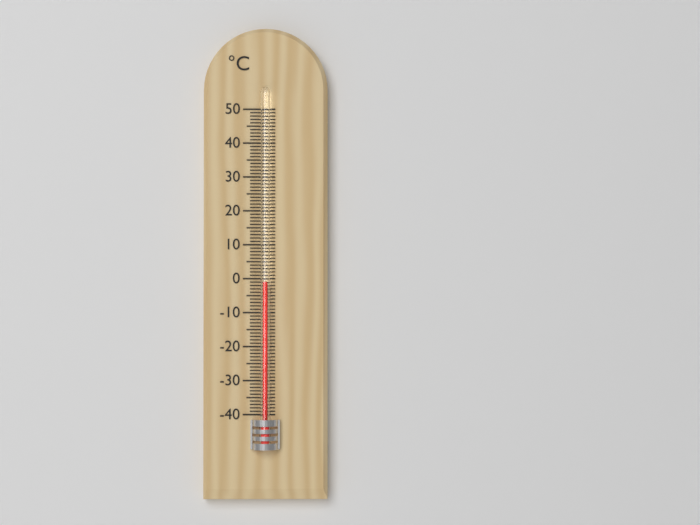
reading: -1 °C
